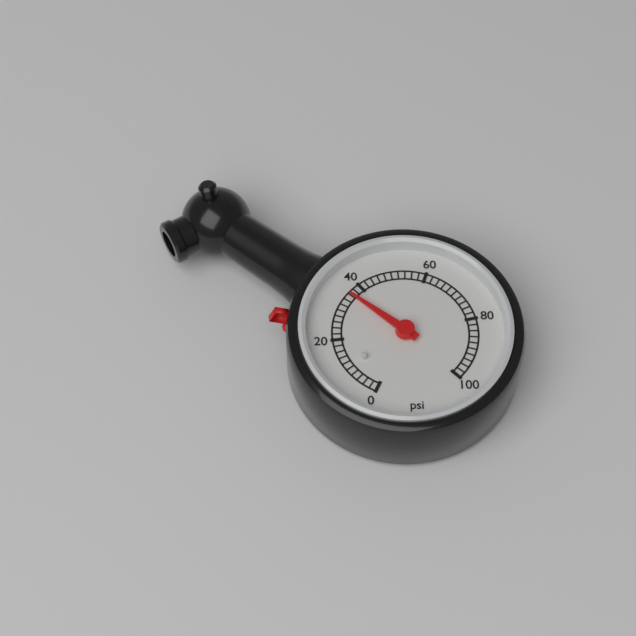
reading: 36 psi
